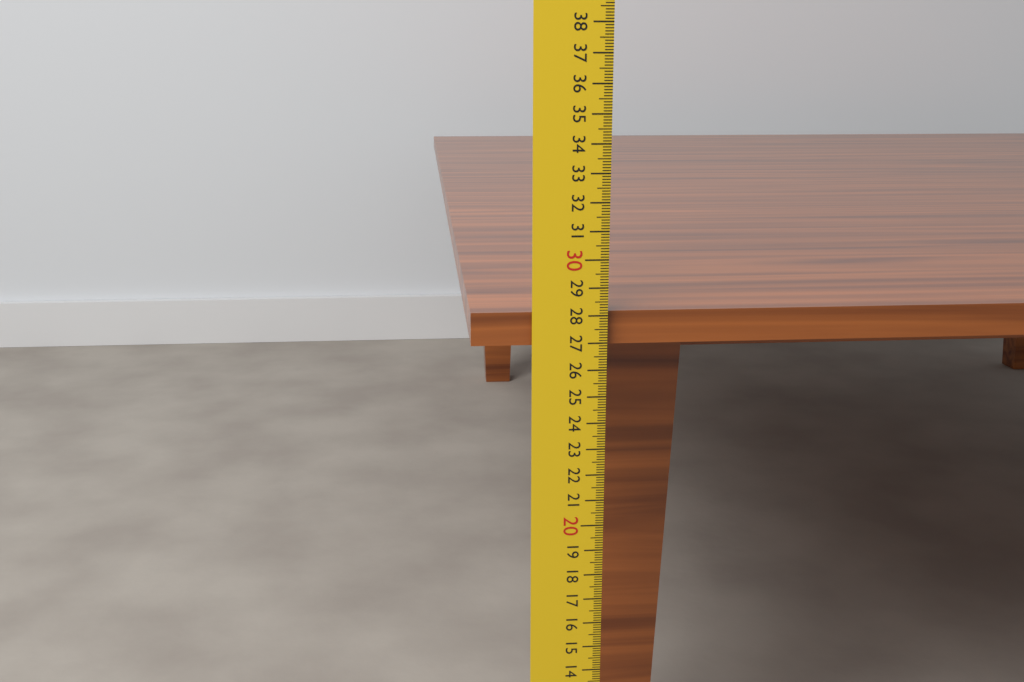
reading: 28.1 cm
